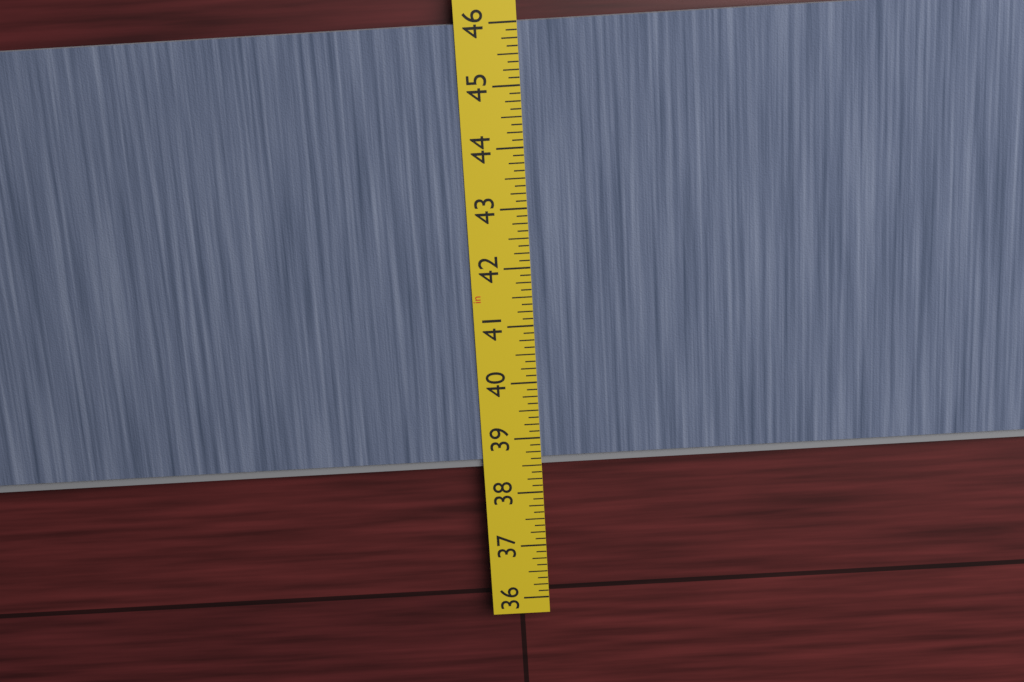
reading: 38.500 in
